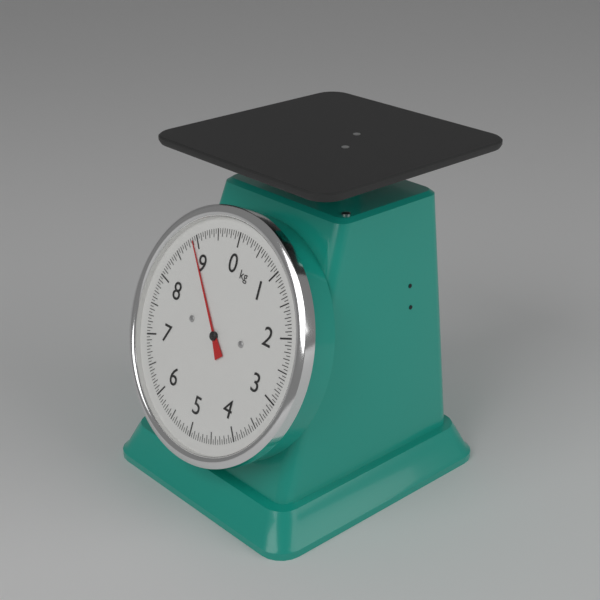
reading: 8.90 kg
